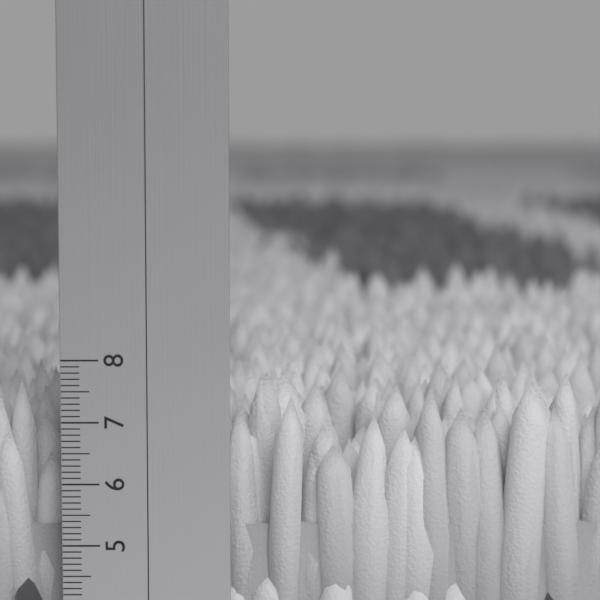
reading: 7.7 cm
